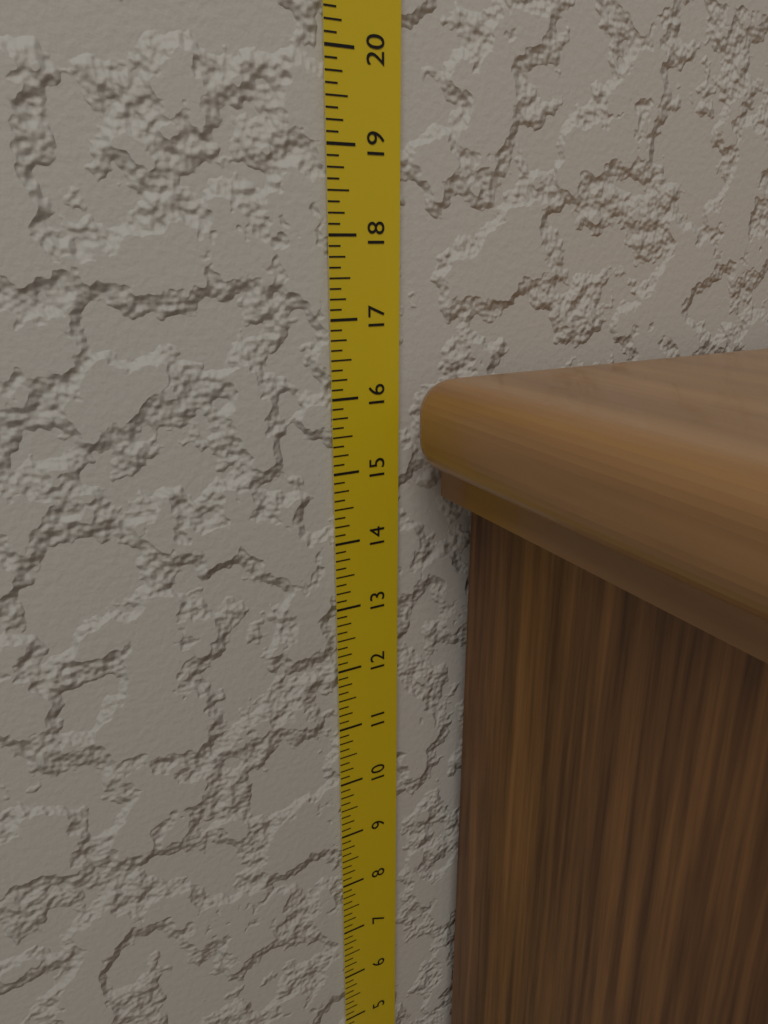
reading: 16.250 in
